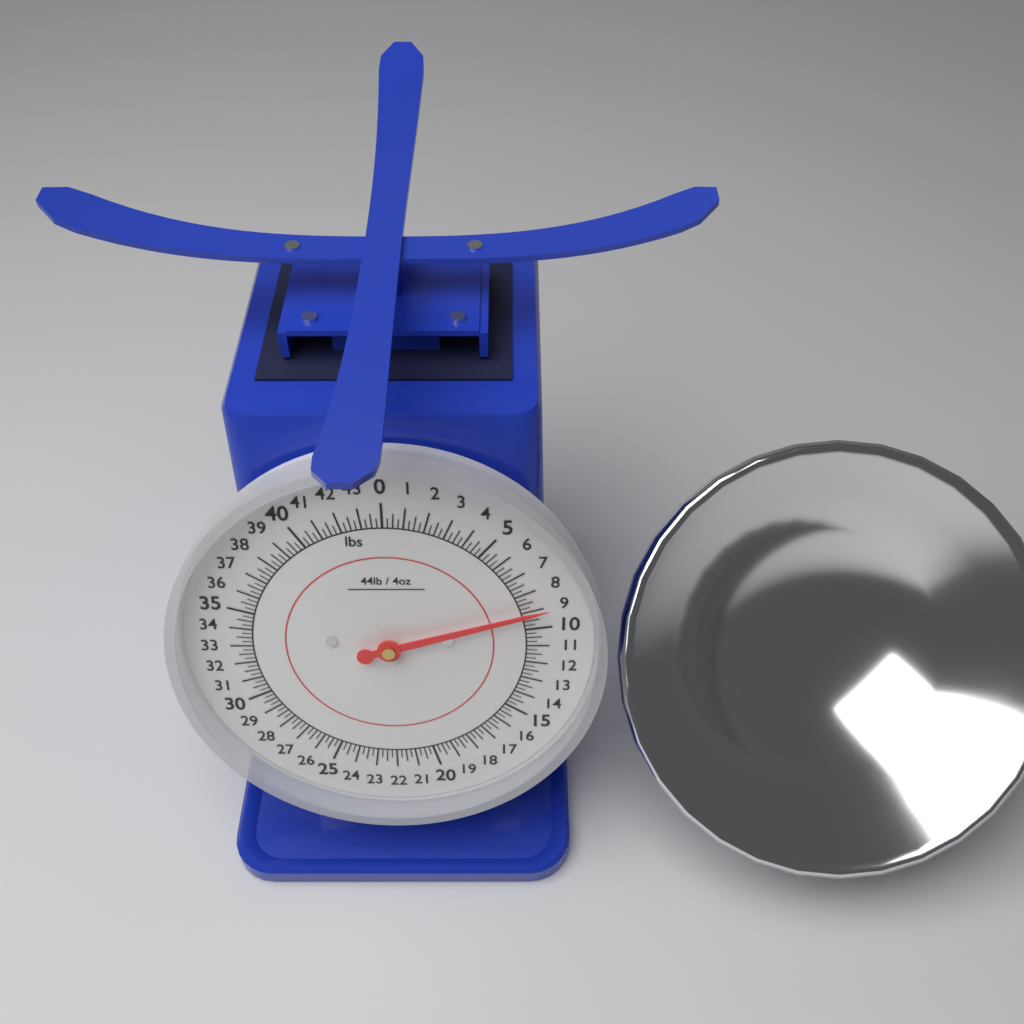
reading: 9.00 lbs
